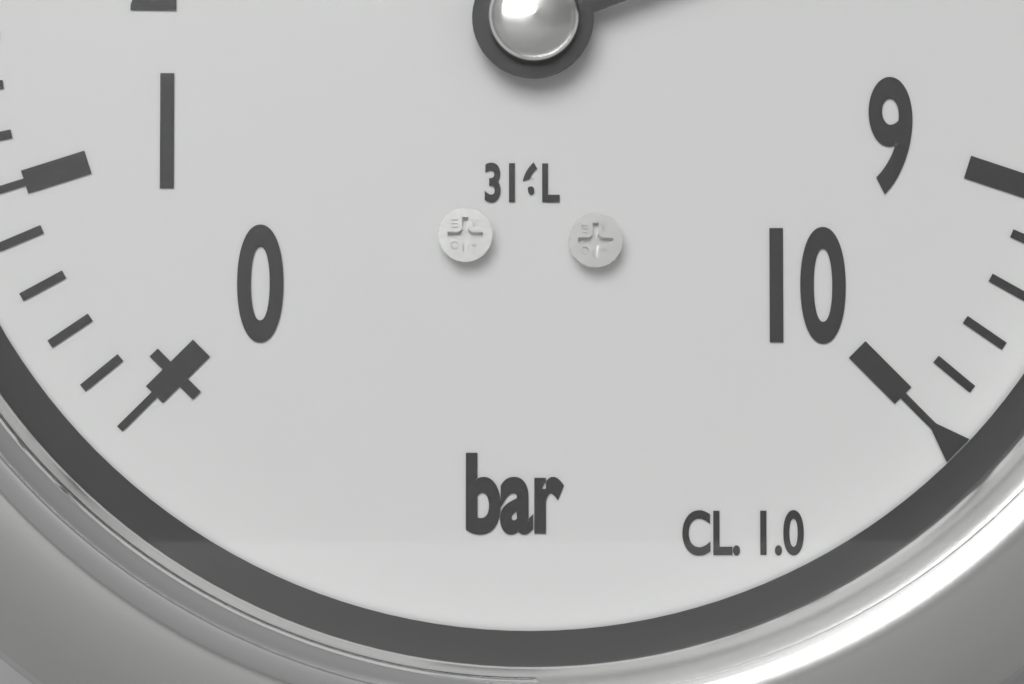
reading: 7.6 bar
